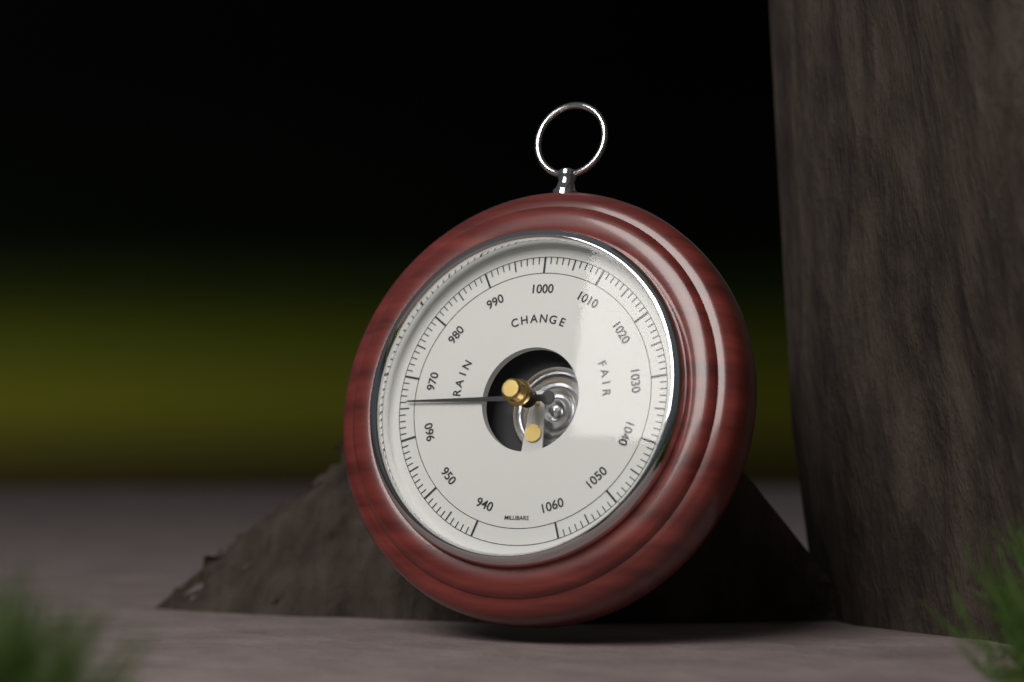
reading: 966 mbar
